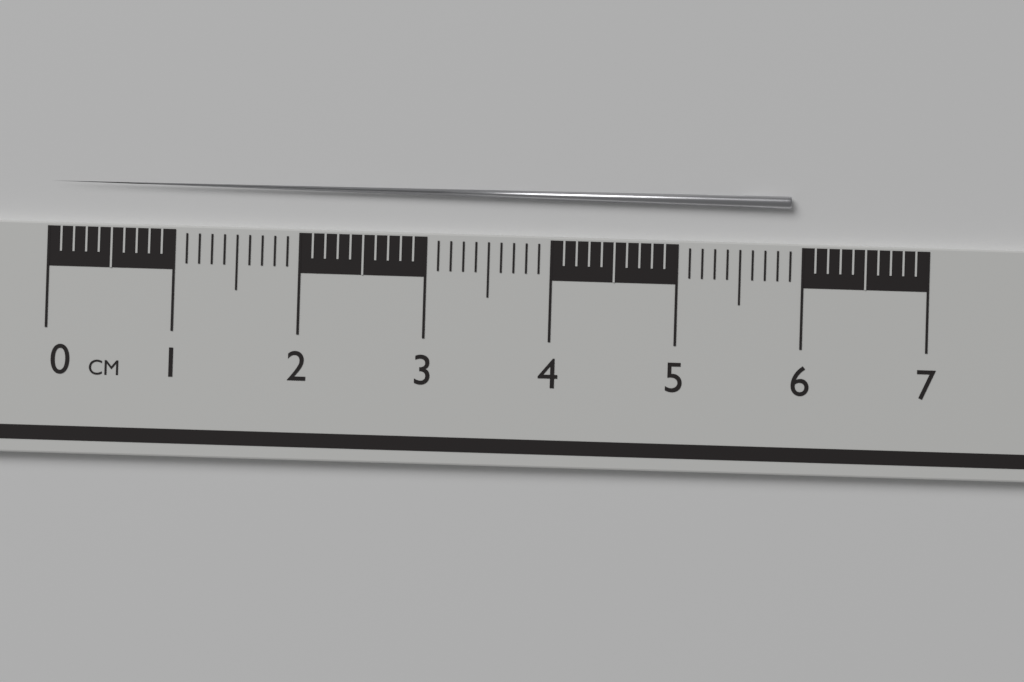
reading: 5.9 cm
